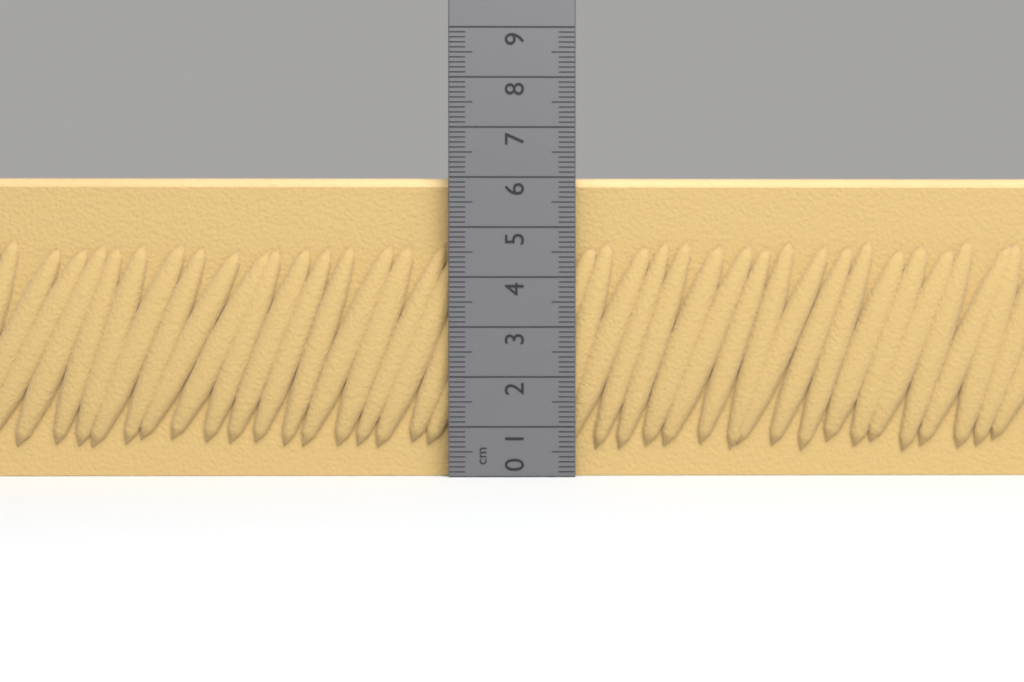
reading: 6.0 cm
